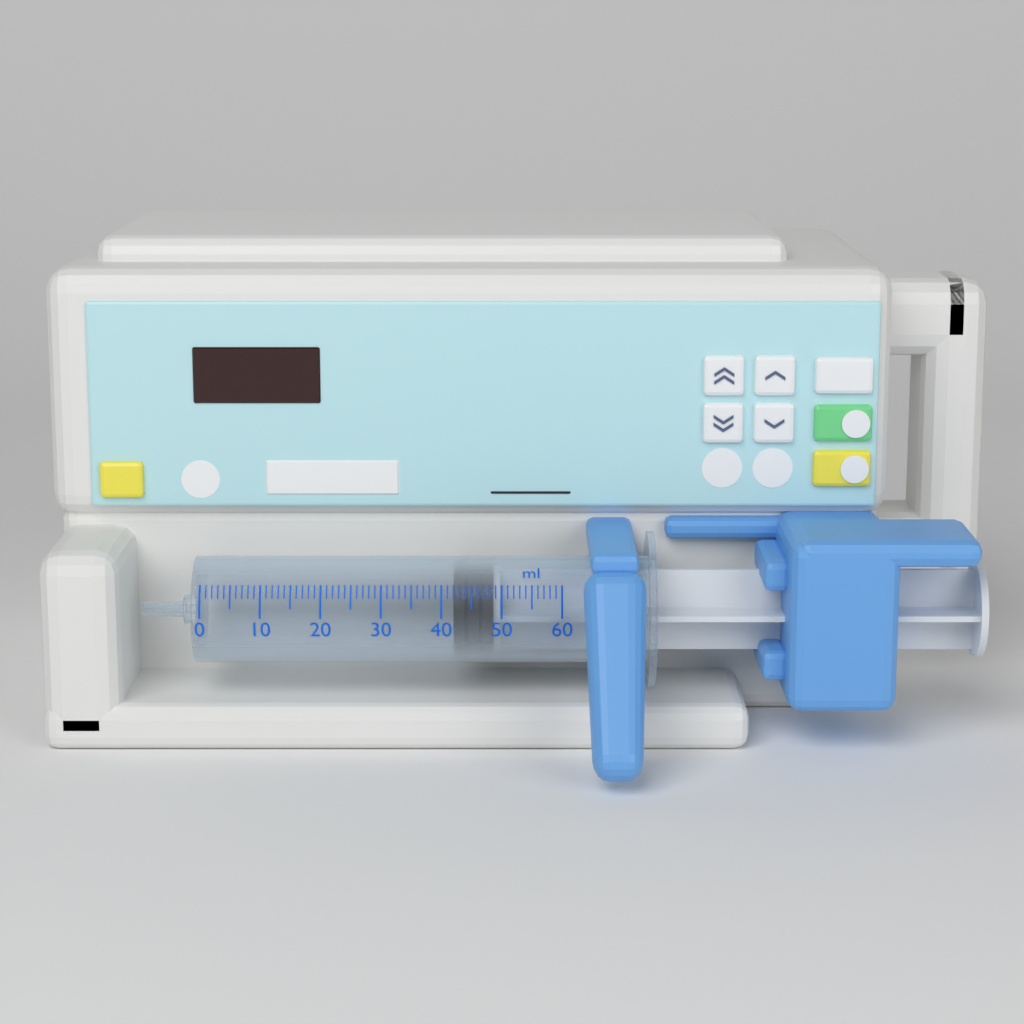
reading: 42 ml
